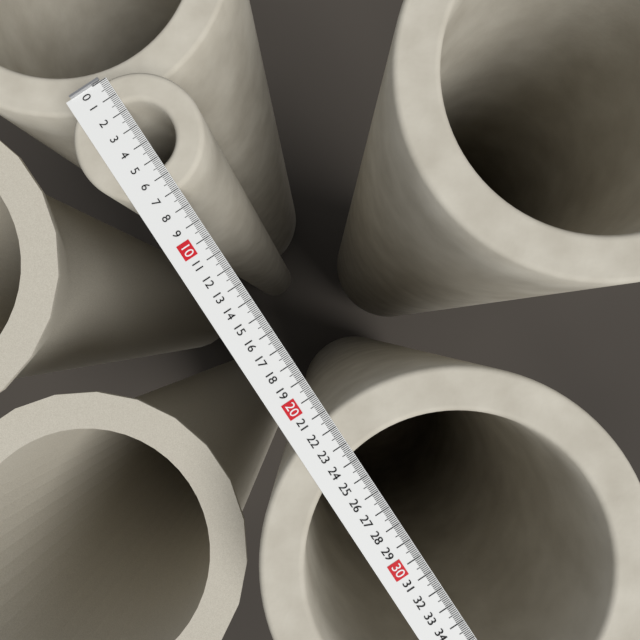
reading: 7.0 (no unit)
